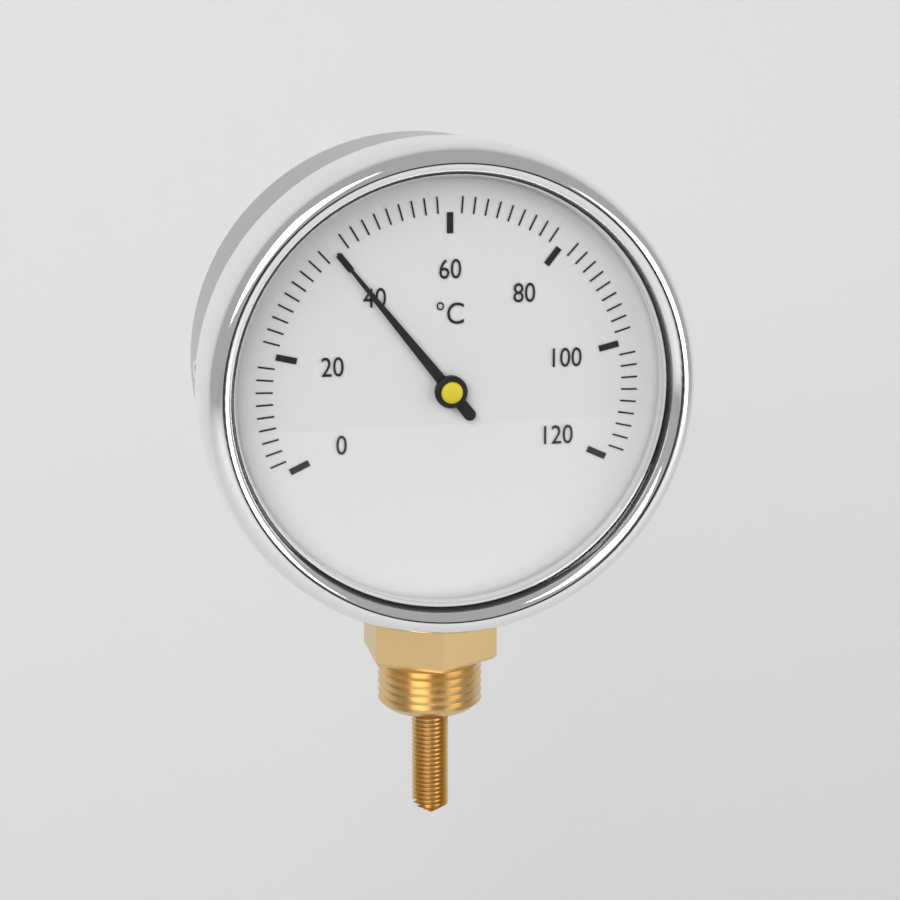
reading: 40 °C
